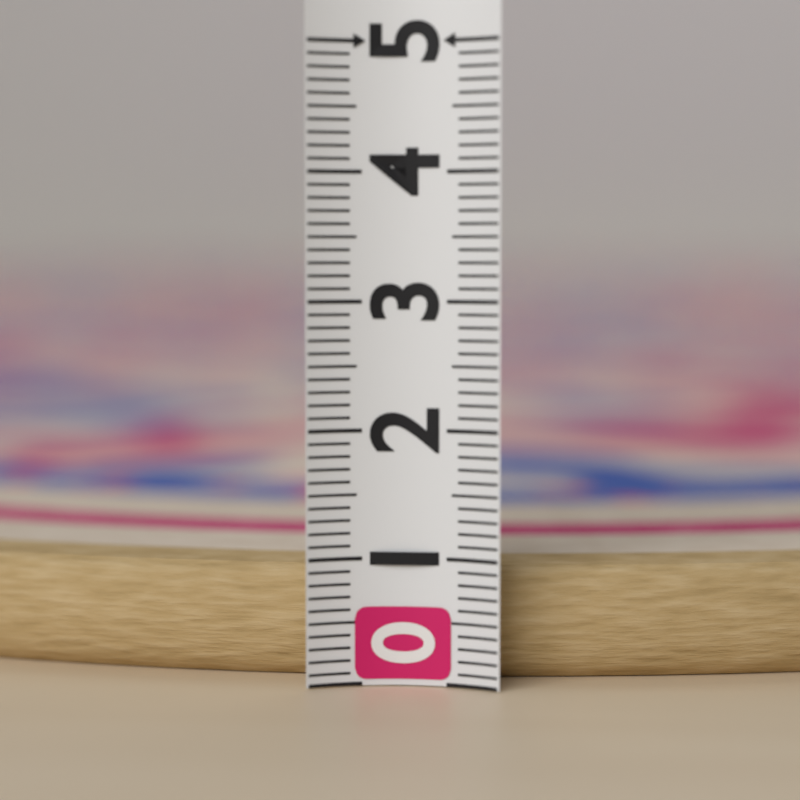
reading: 0.9 (no unit)
